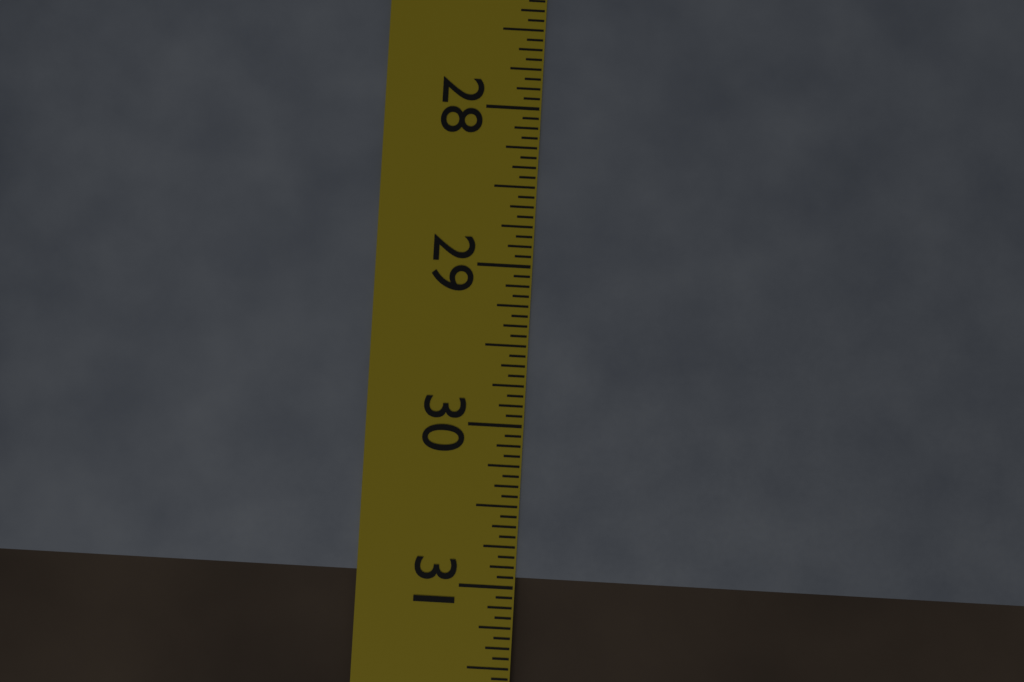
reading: 30.9375 in
